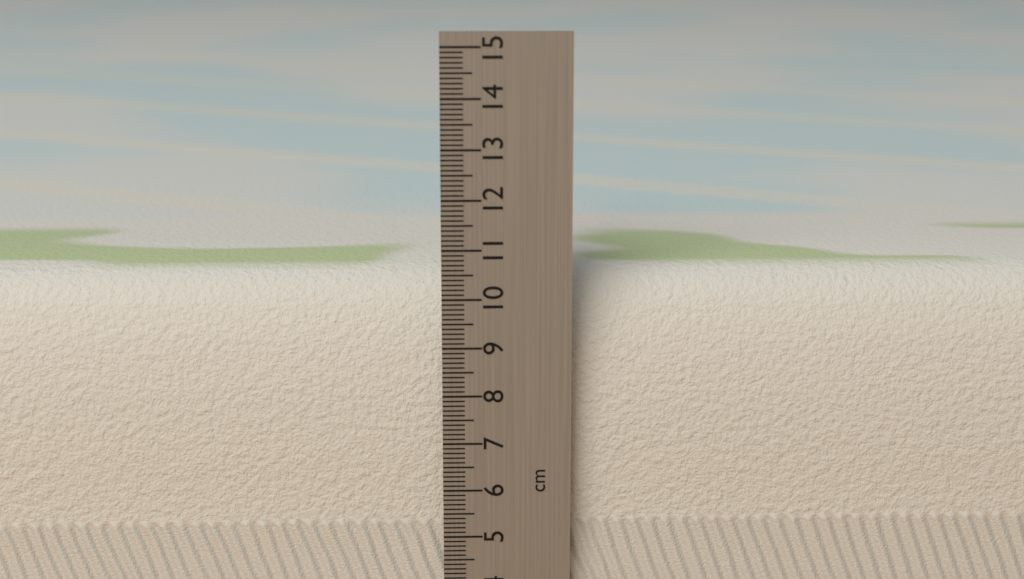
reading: 10.4 cm
